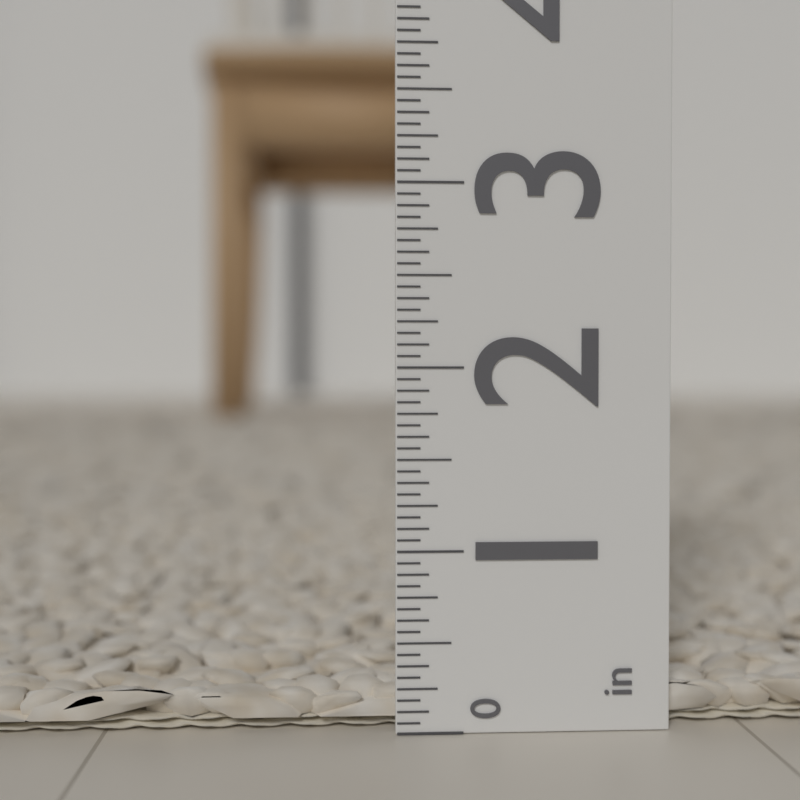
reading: 0.2500 in
